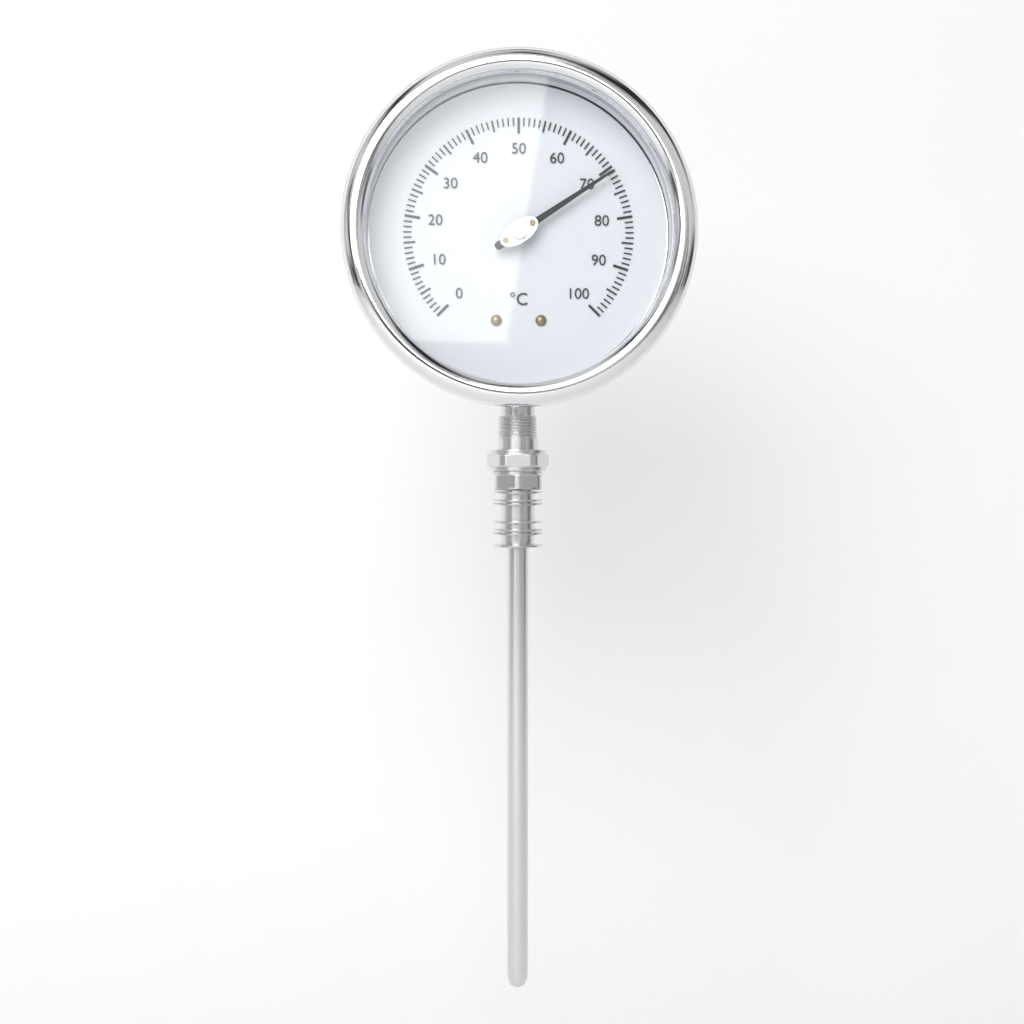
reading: 71 °C
